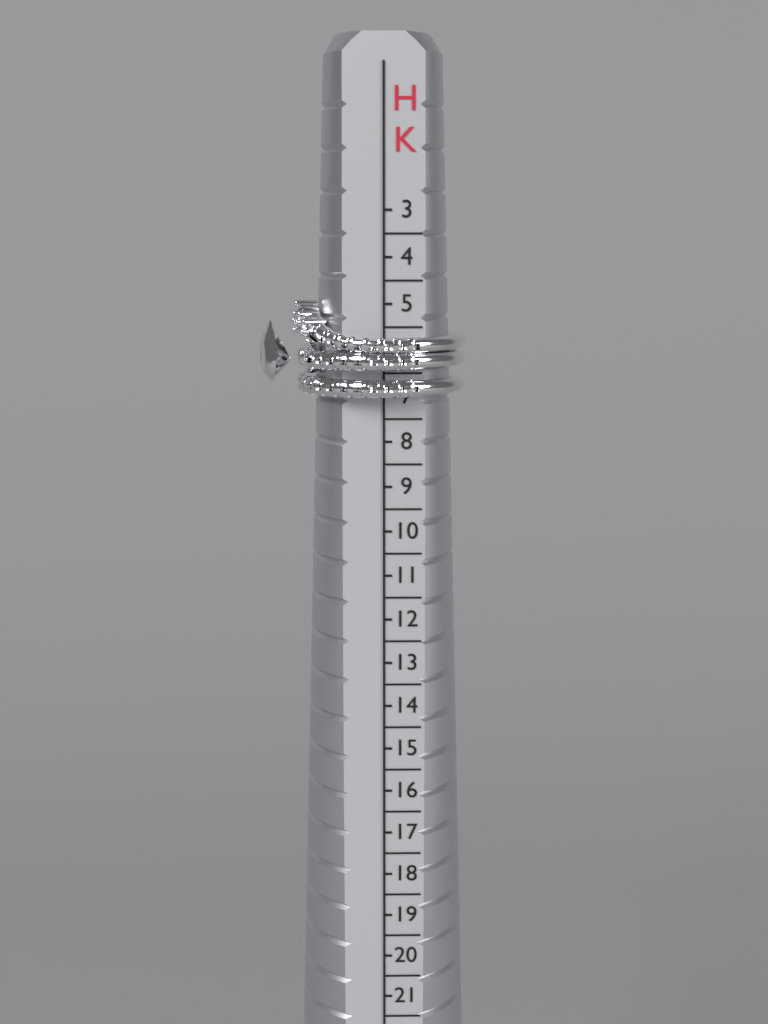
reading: 7.0 HK
